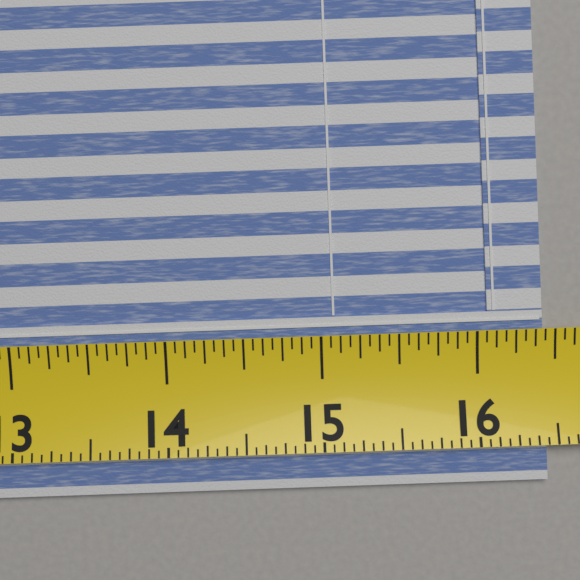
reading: 16.4375 (no unit)
